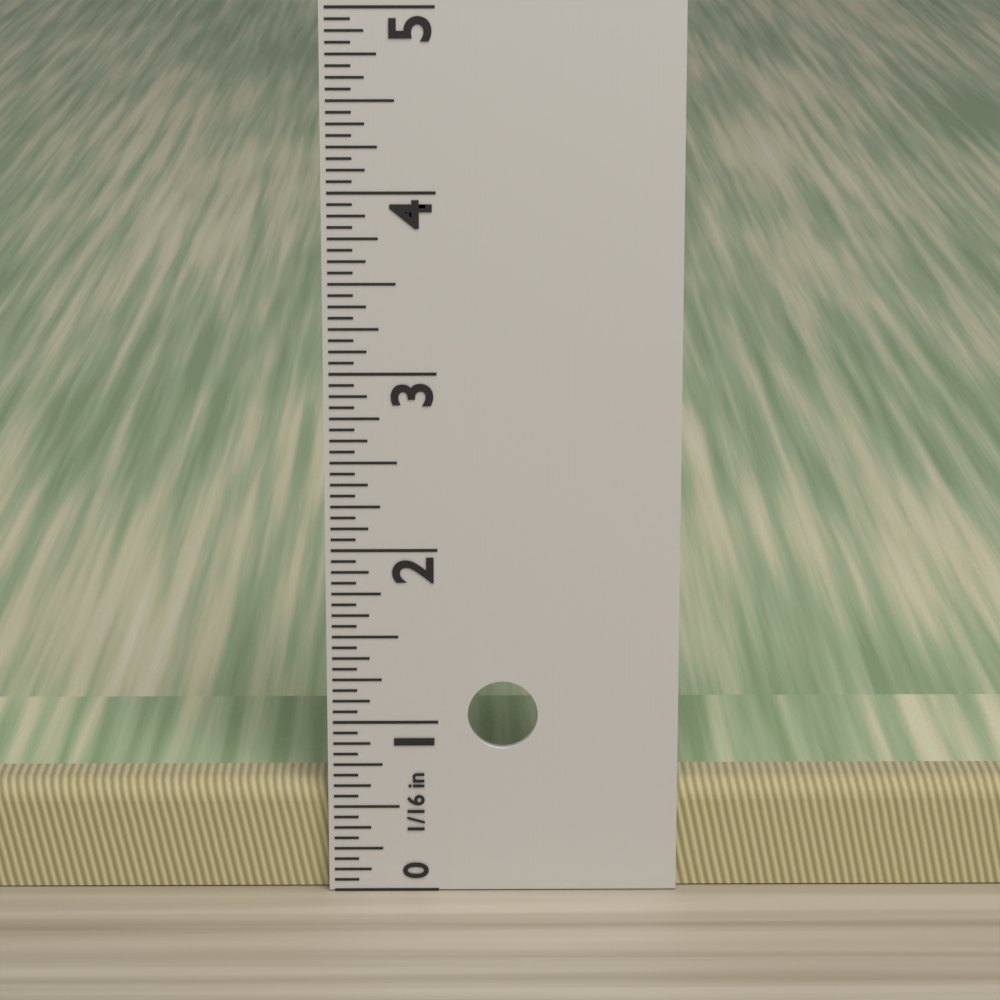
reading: 0.6250 in
